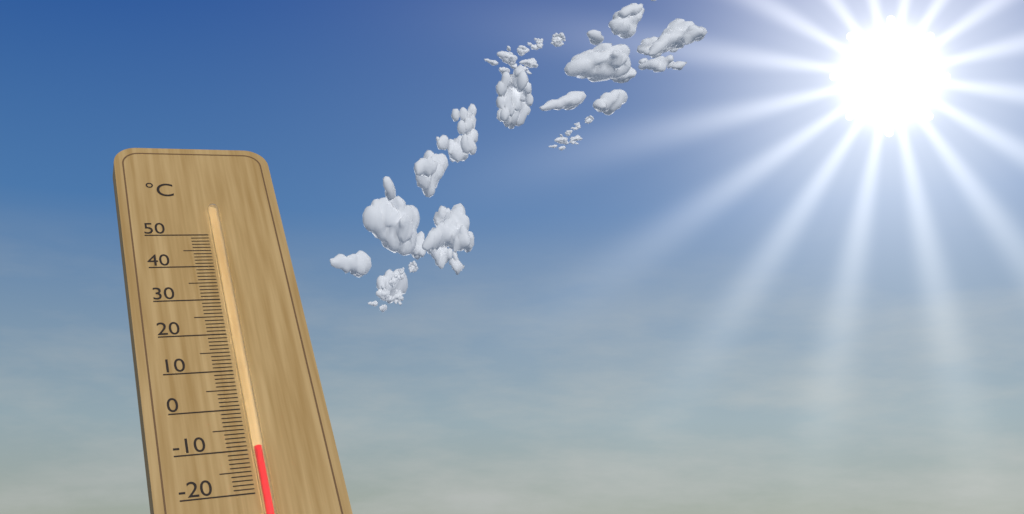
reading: -10 °C
